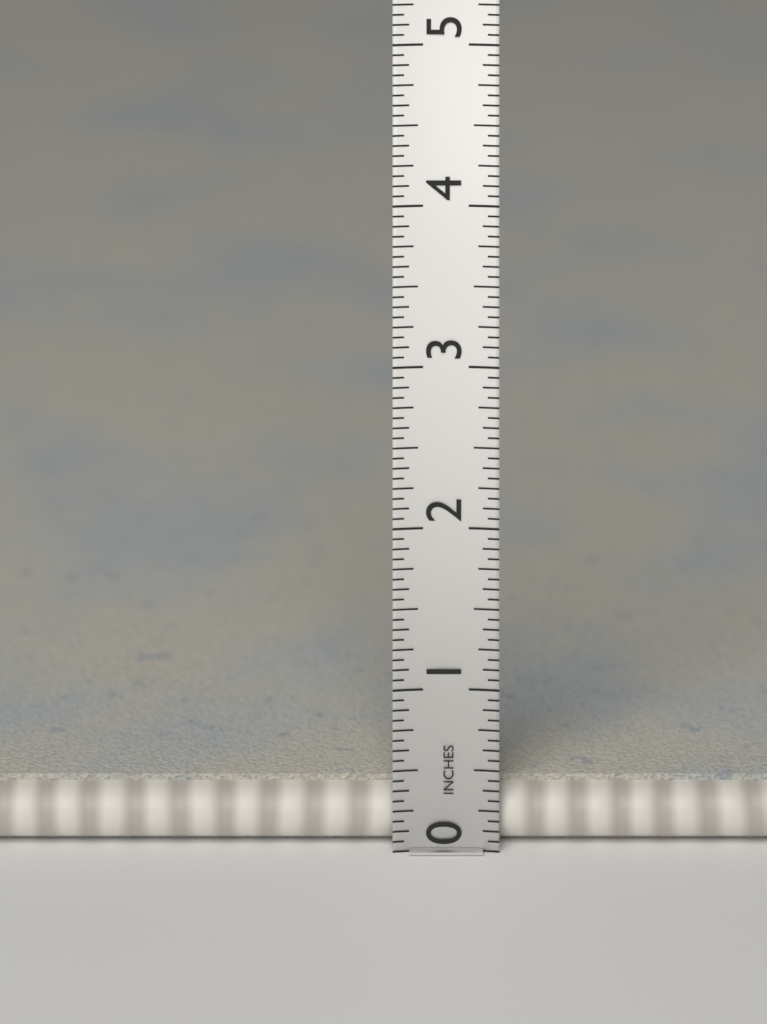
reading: 0.4000 in
